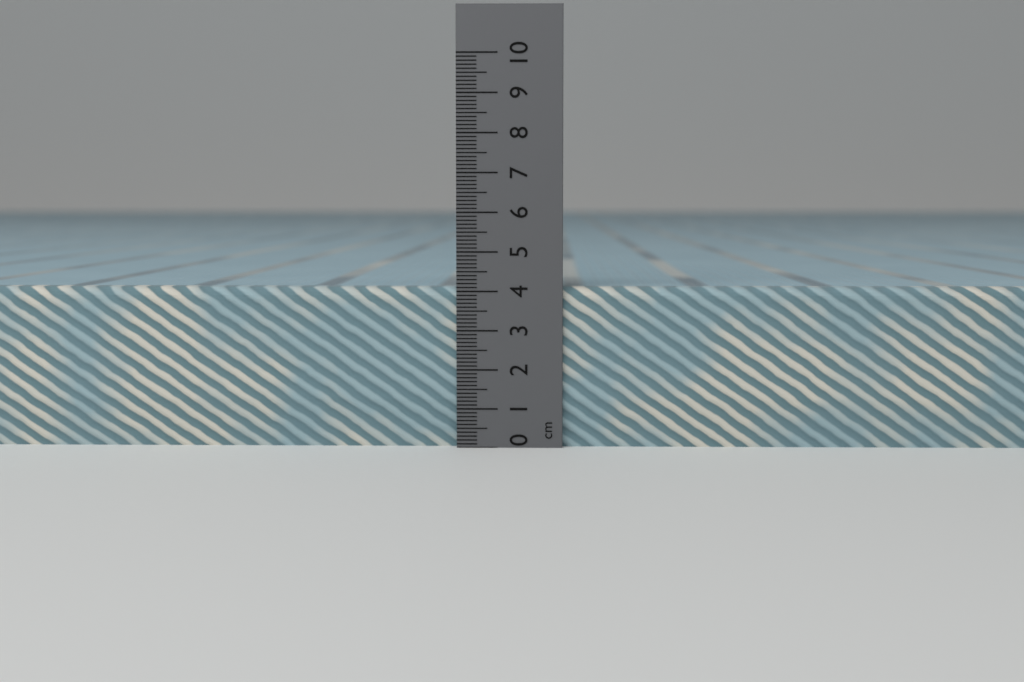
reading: 4.1 cm
